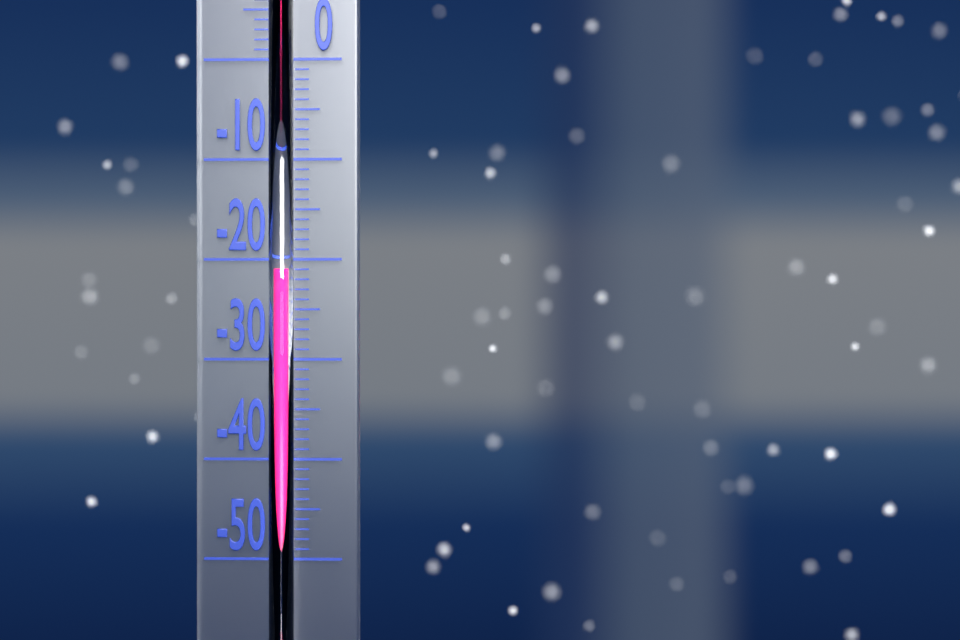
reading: -21 °C
